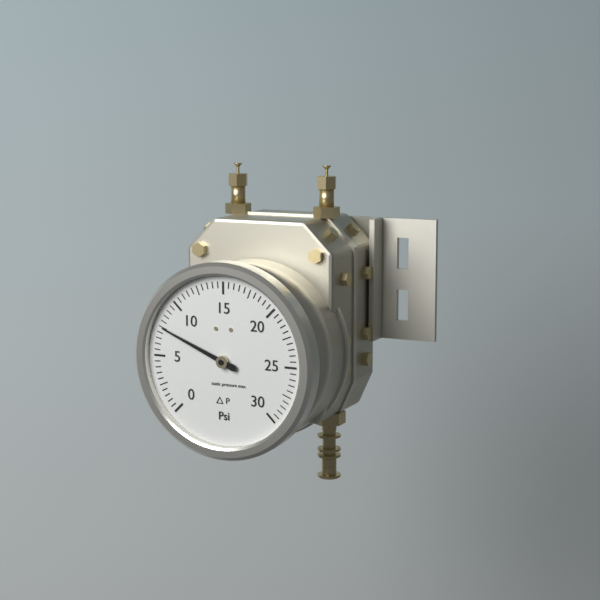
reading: 7.5 psi
